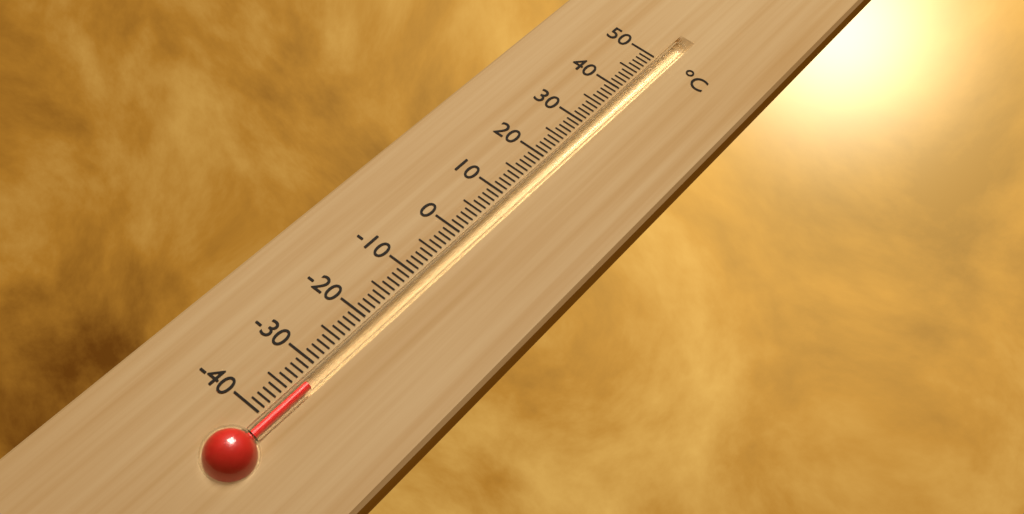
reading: -33 °C
